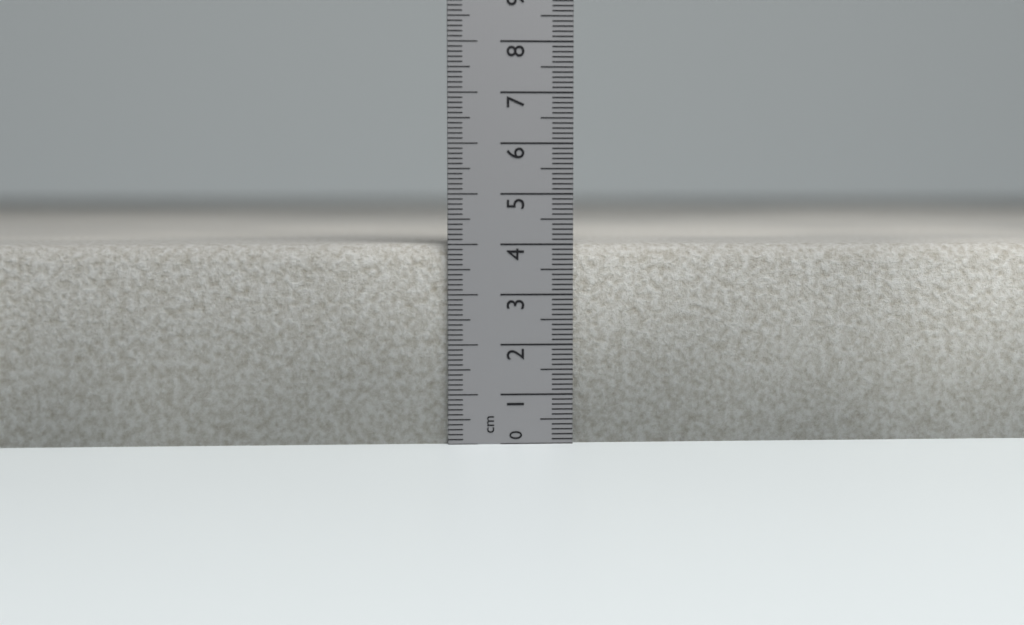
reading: 4.0 cm
